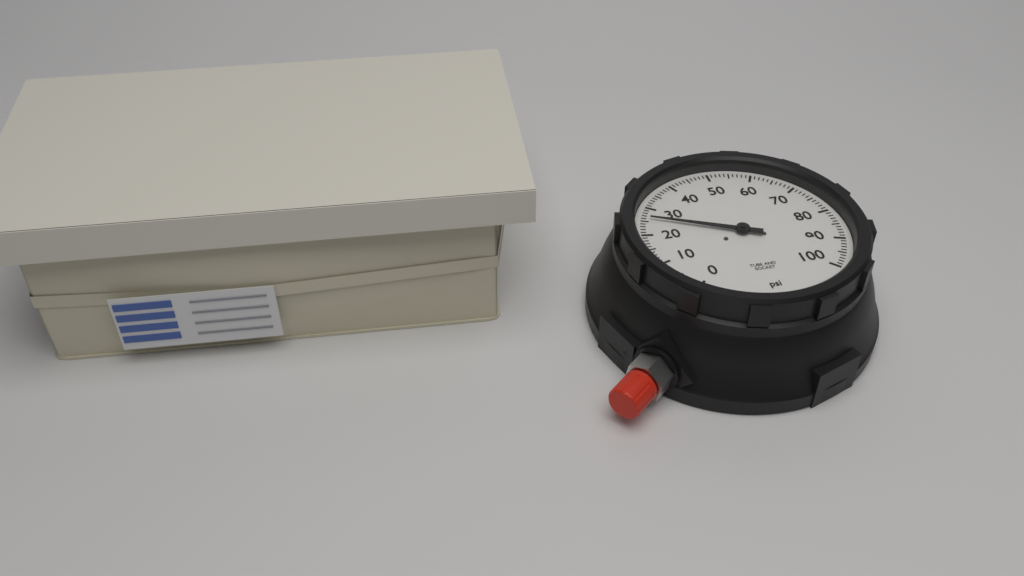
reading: 26 psi
